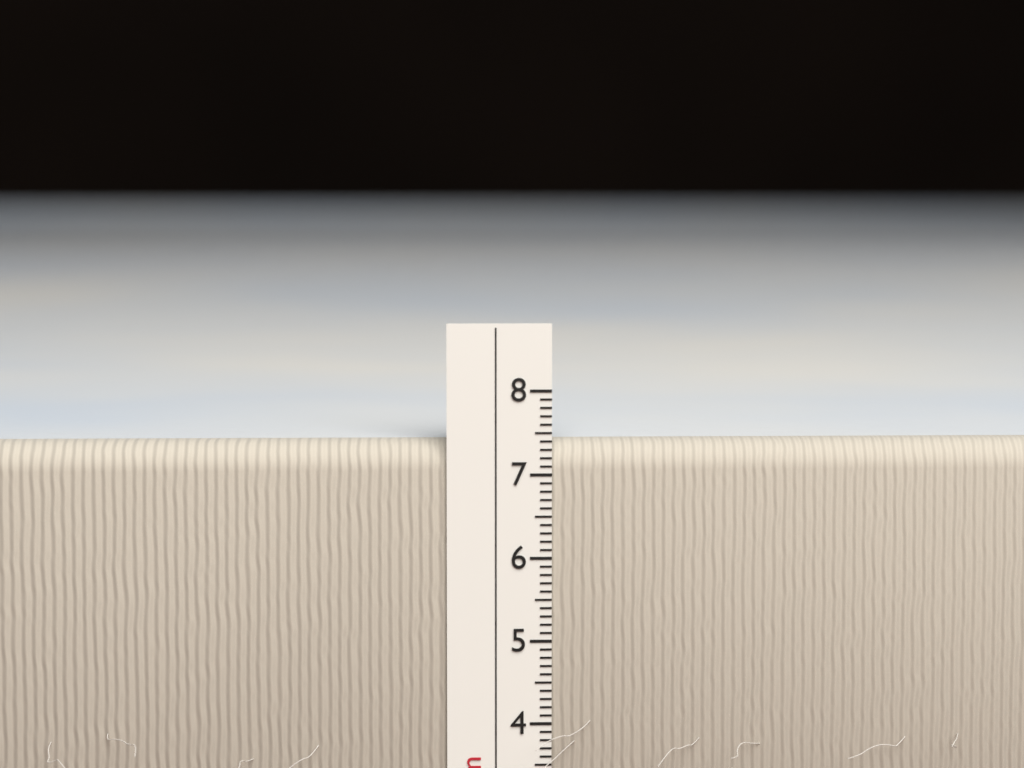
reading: 7.4 cm
